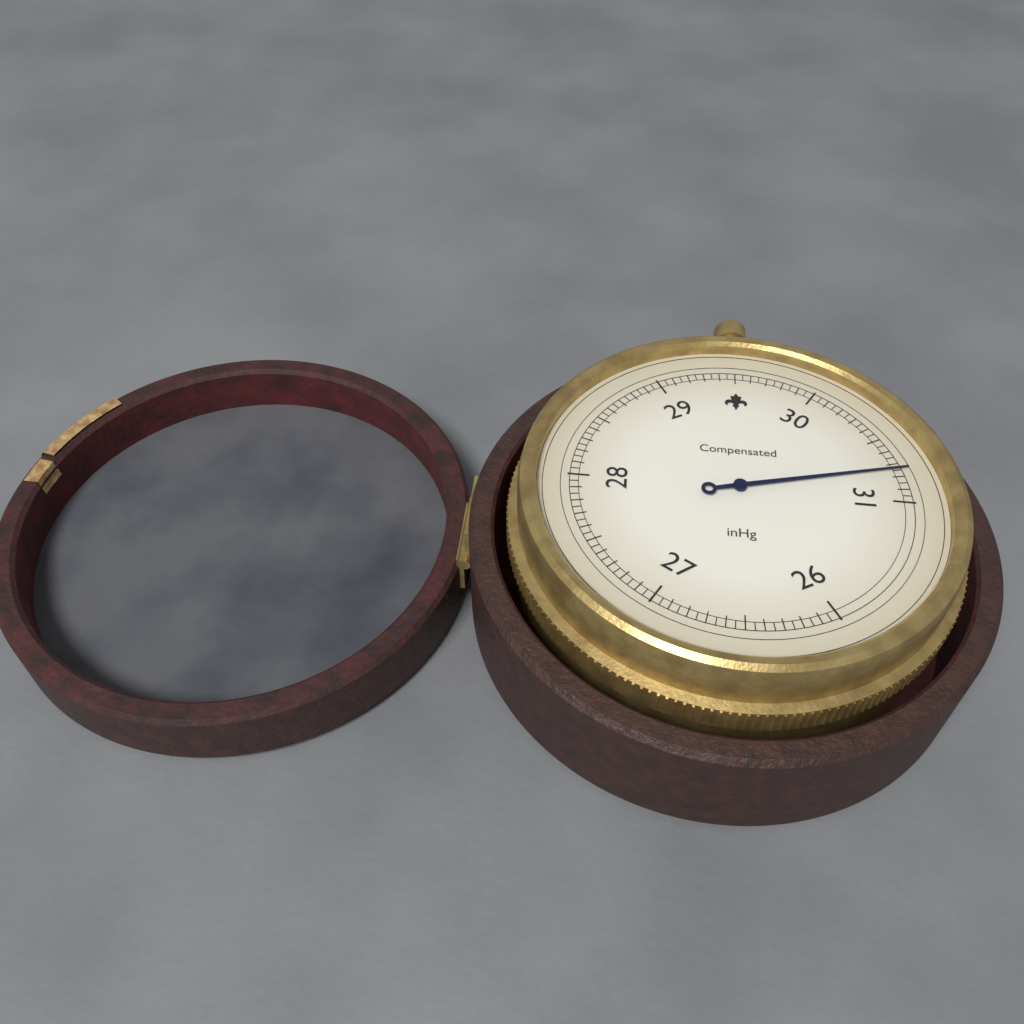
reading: 30.75 inHg
